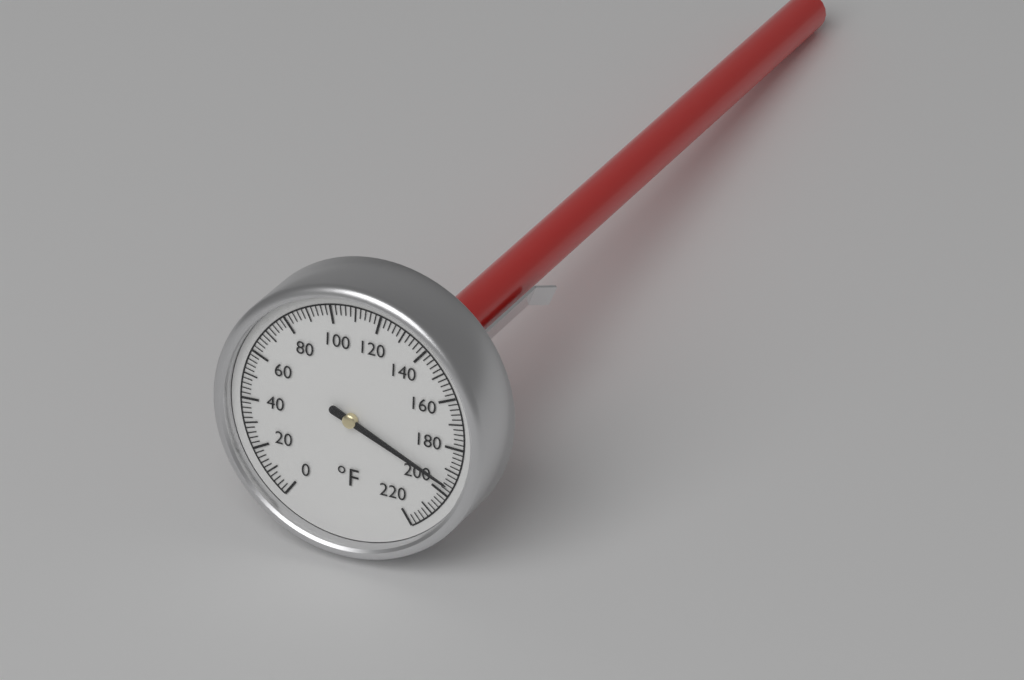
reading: 196 °F
